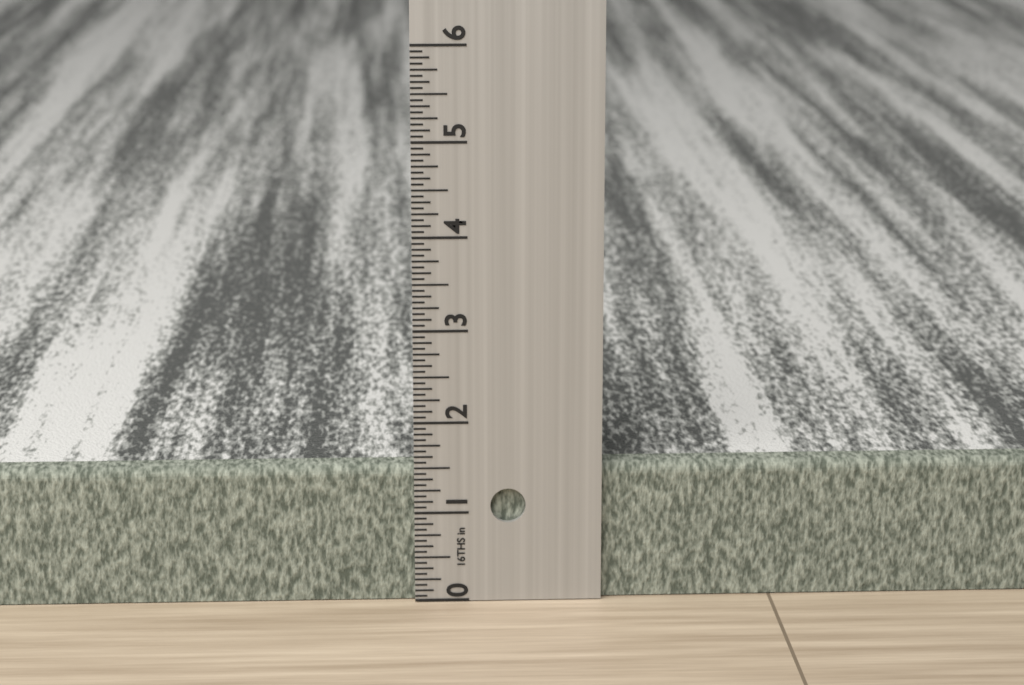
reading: 1.5000 in
